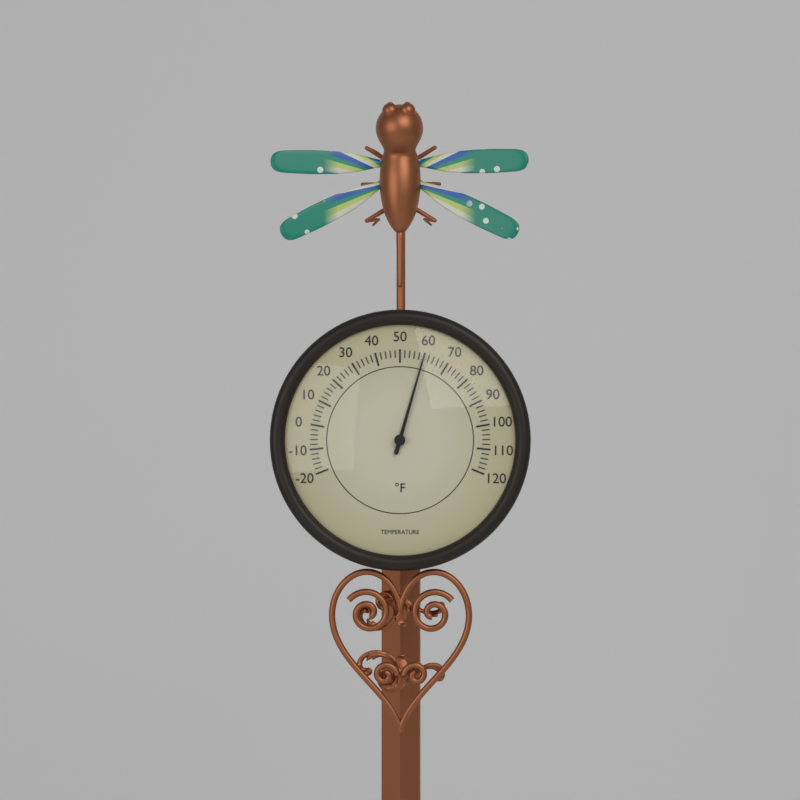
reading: 60 °F
